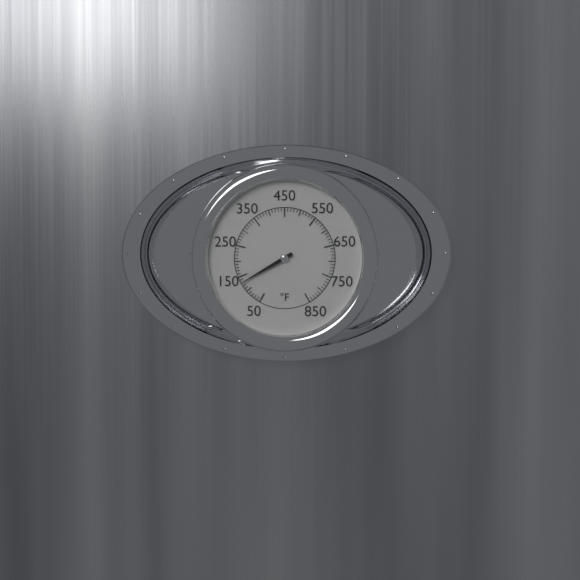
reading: 130 °F
